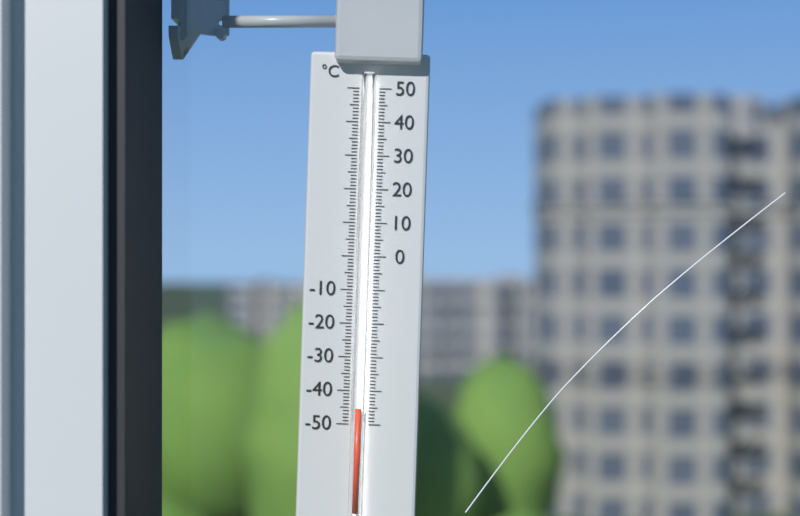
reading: -45 °C
